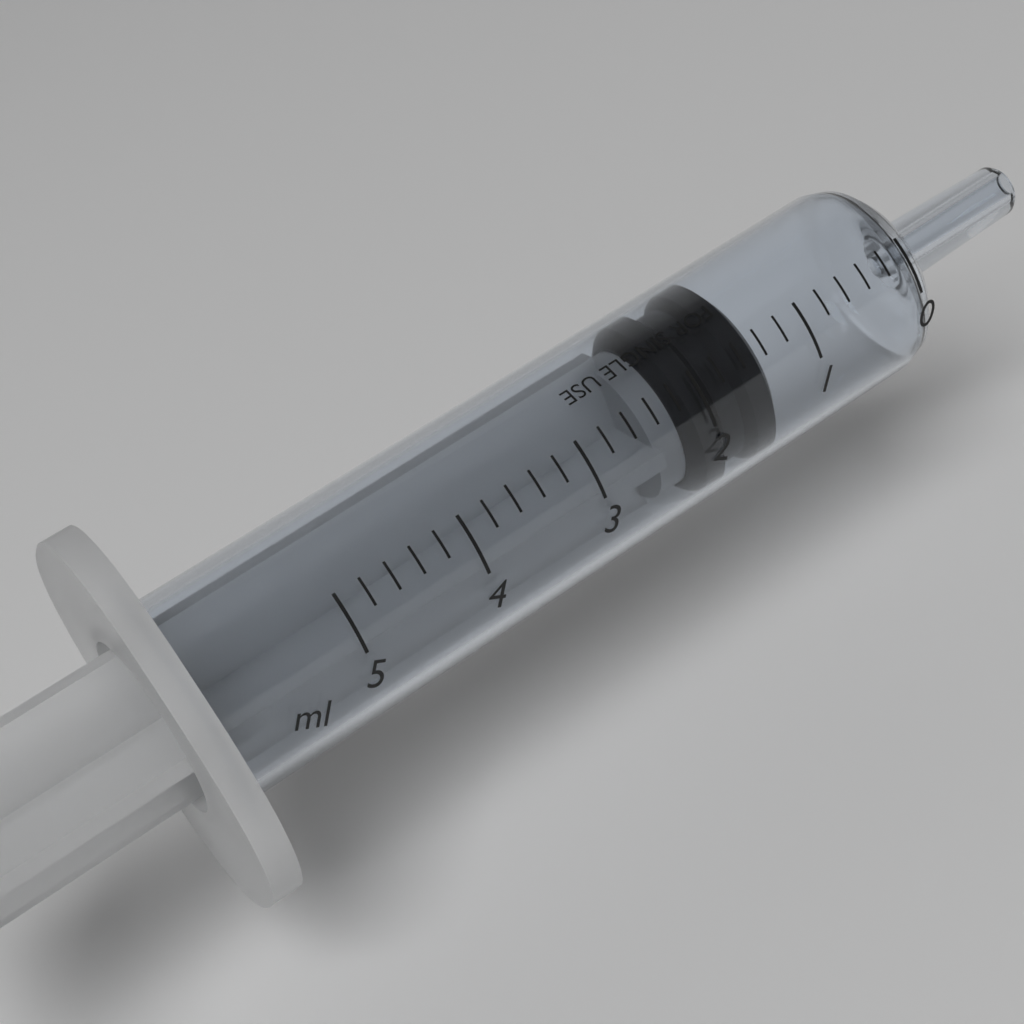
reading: 1.4 ml
